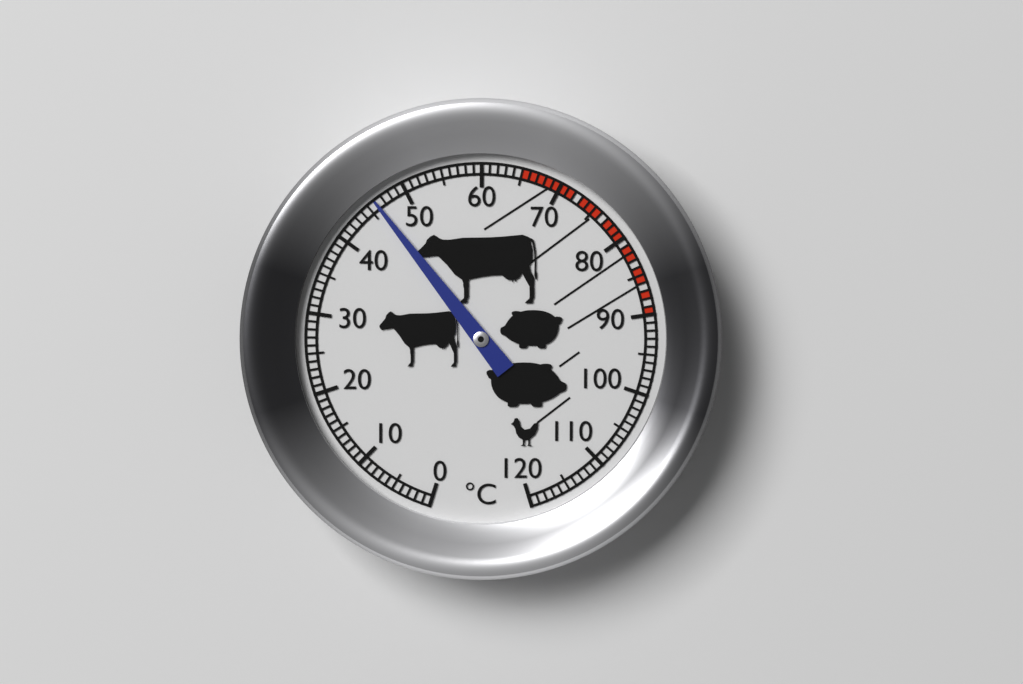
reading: 46 °C
